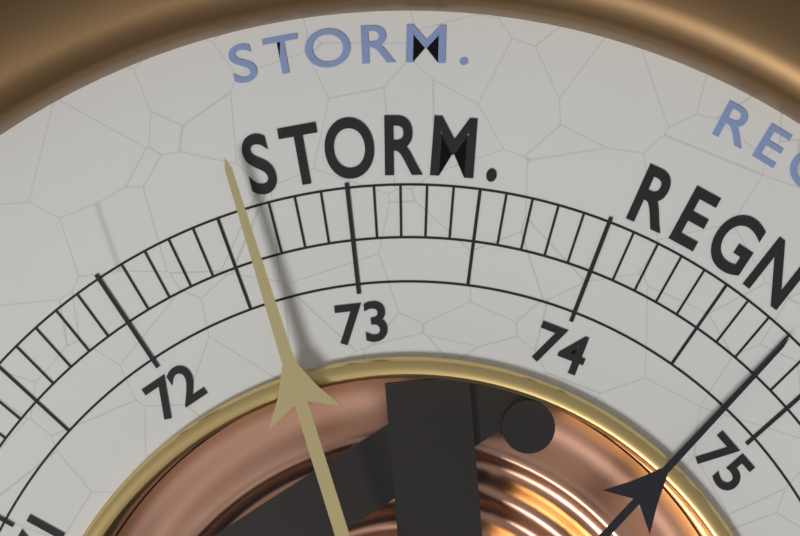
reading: 72.6 (no unit)
